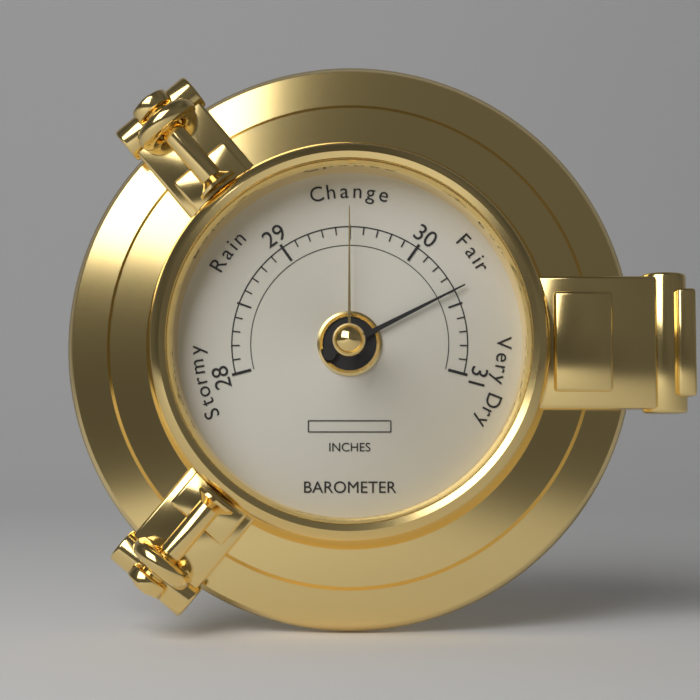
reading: 30.4 inches
